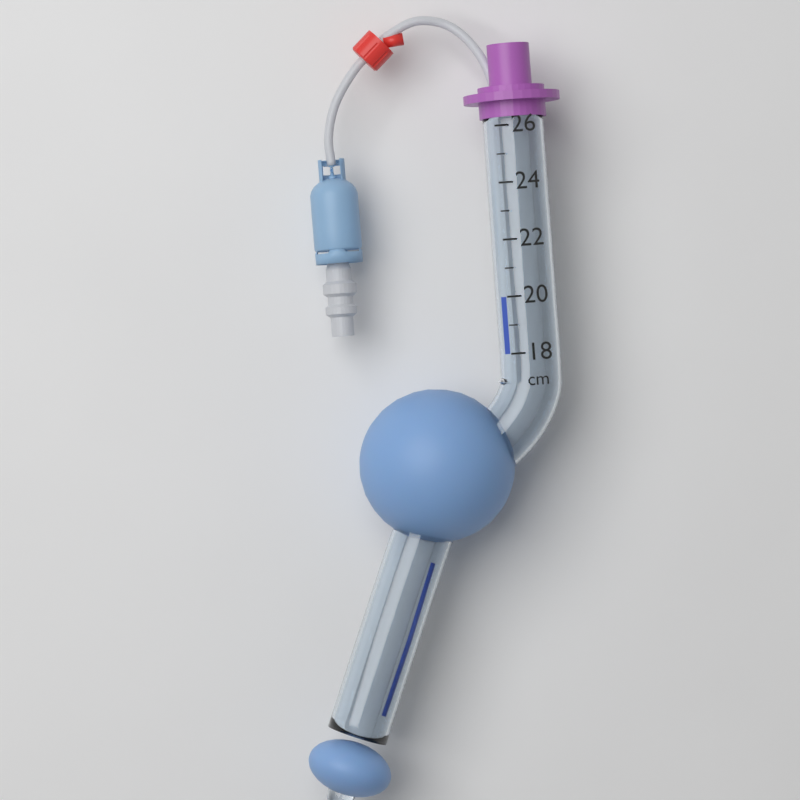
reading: 20 cm
